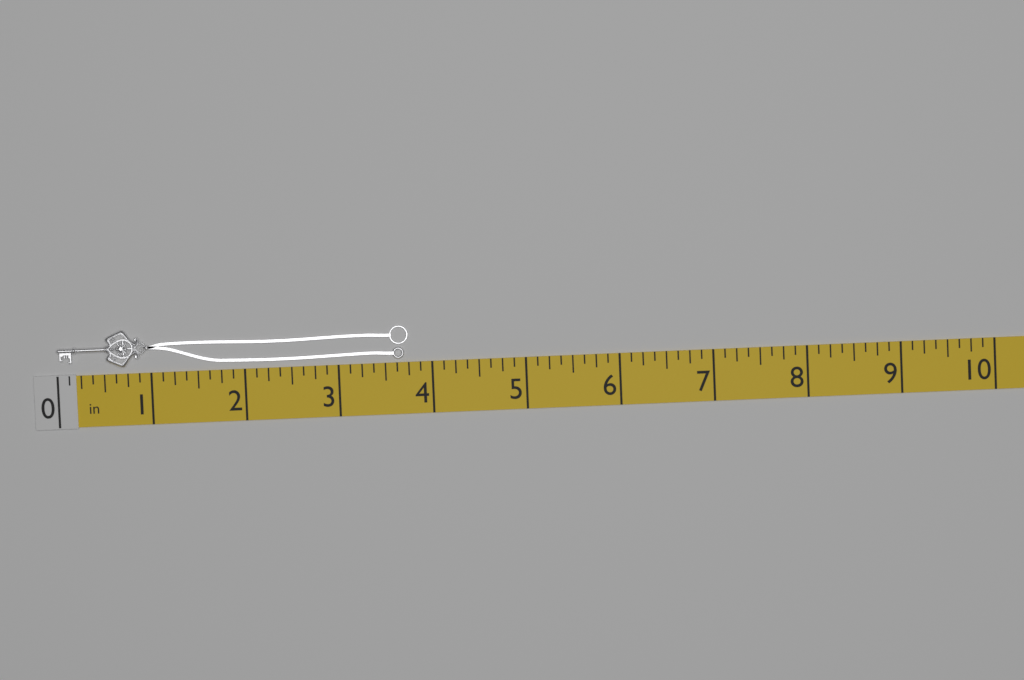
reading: 3.750 in
